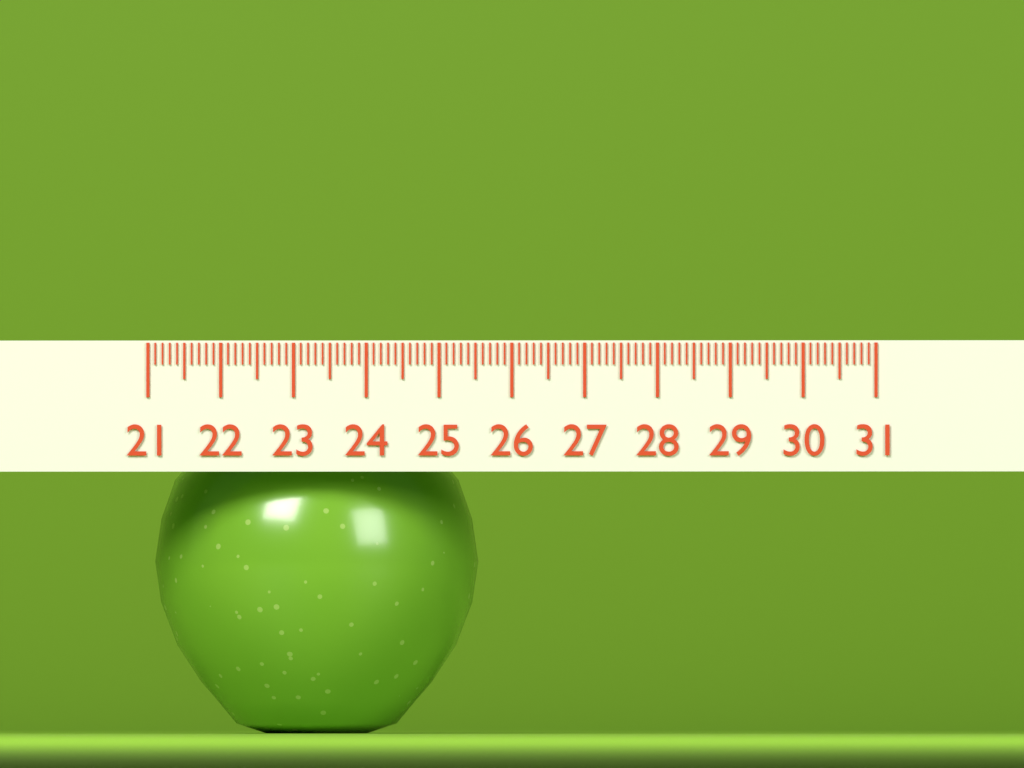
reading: 25.5 (no unit)
